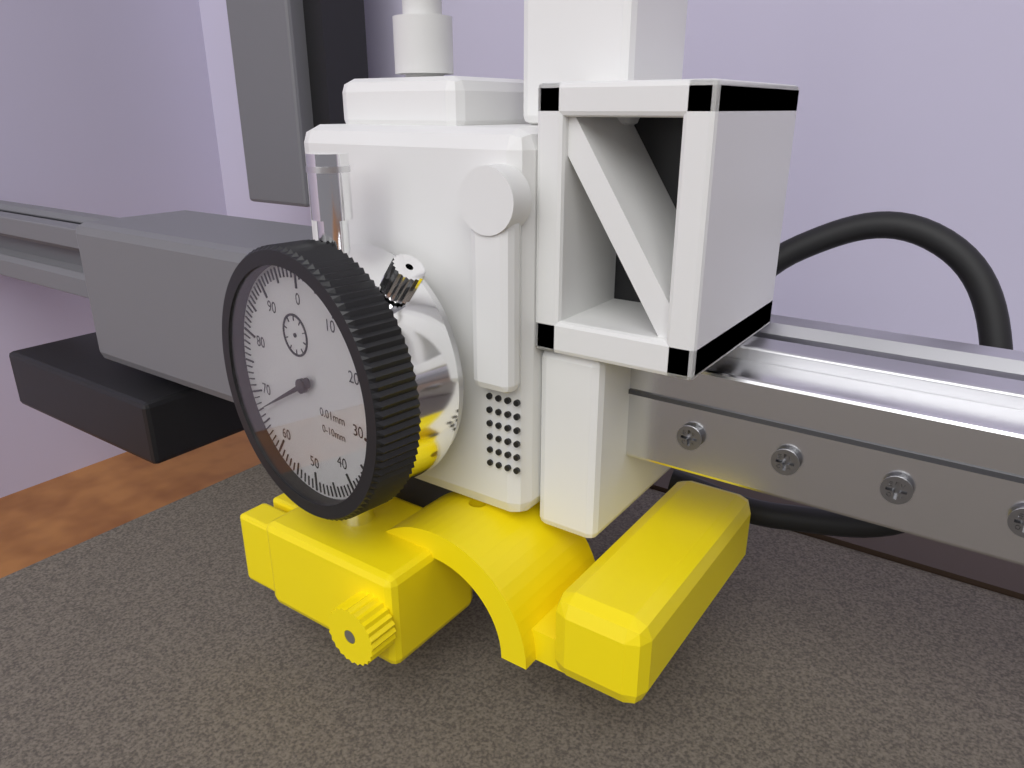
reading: 67 0.01mm
